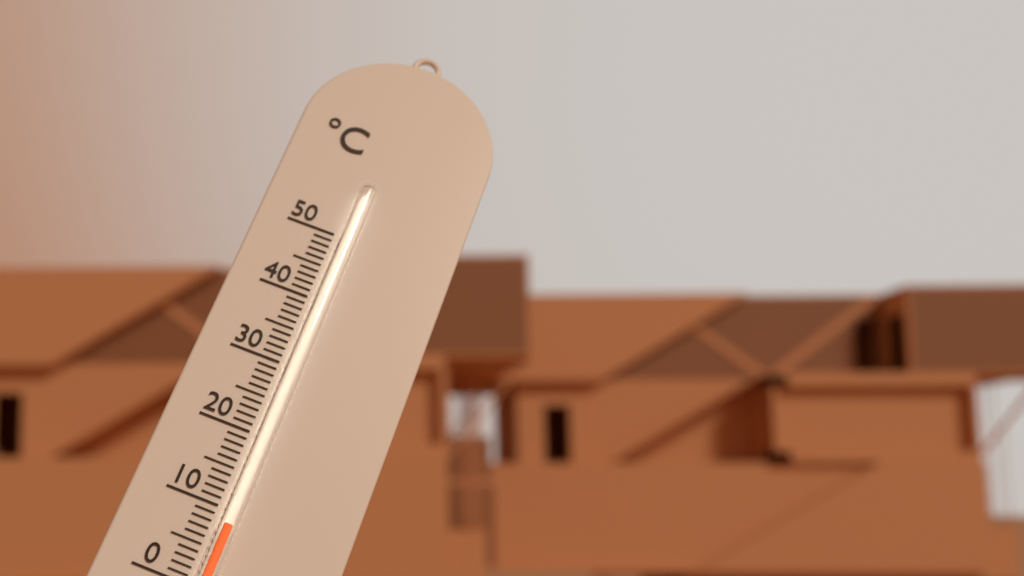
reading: 8 °C
